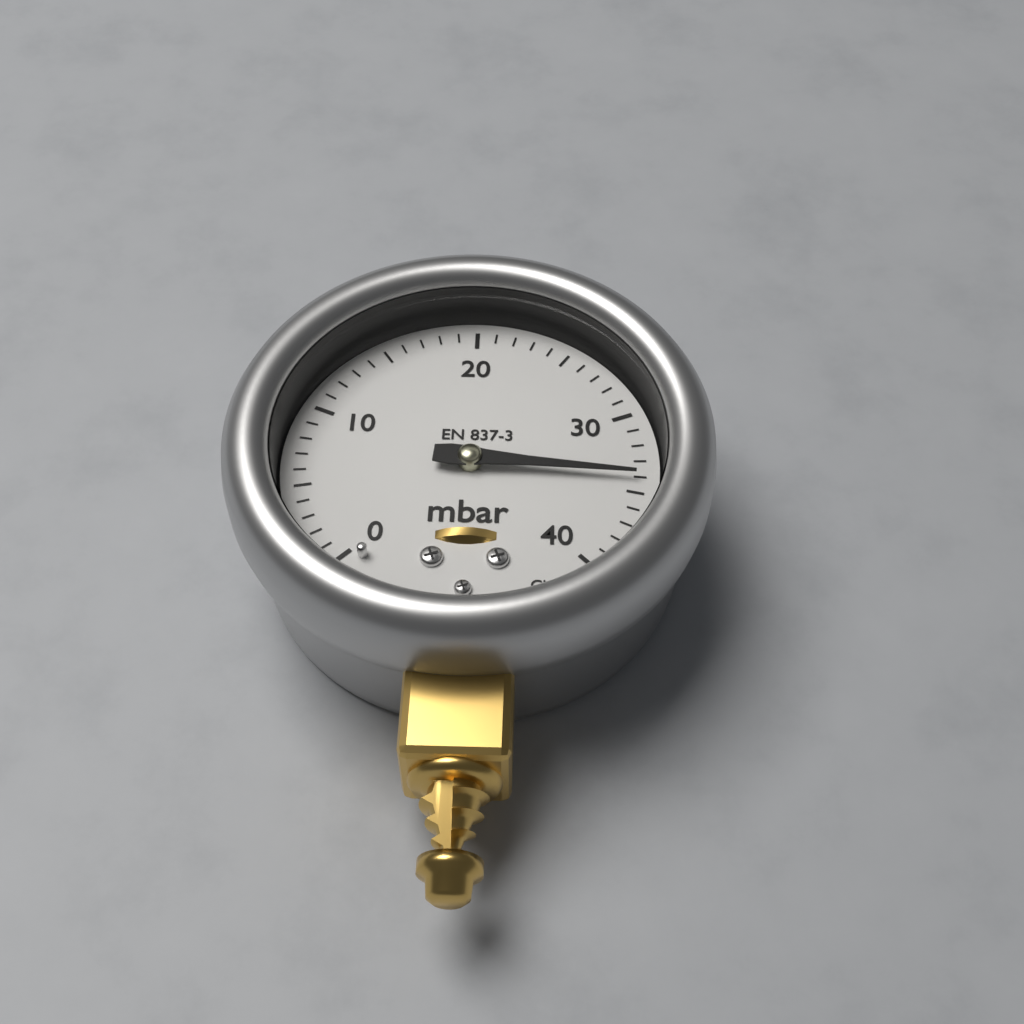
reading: 34 mbar
